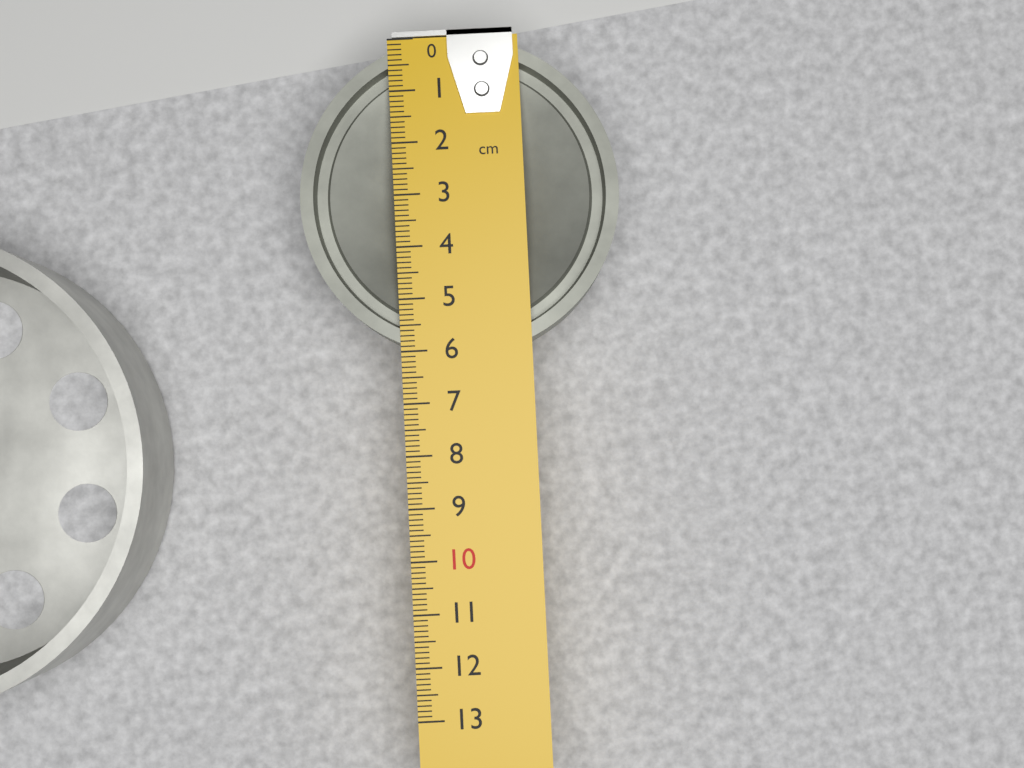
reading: 6.1 cm
